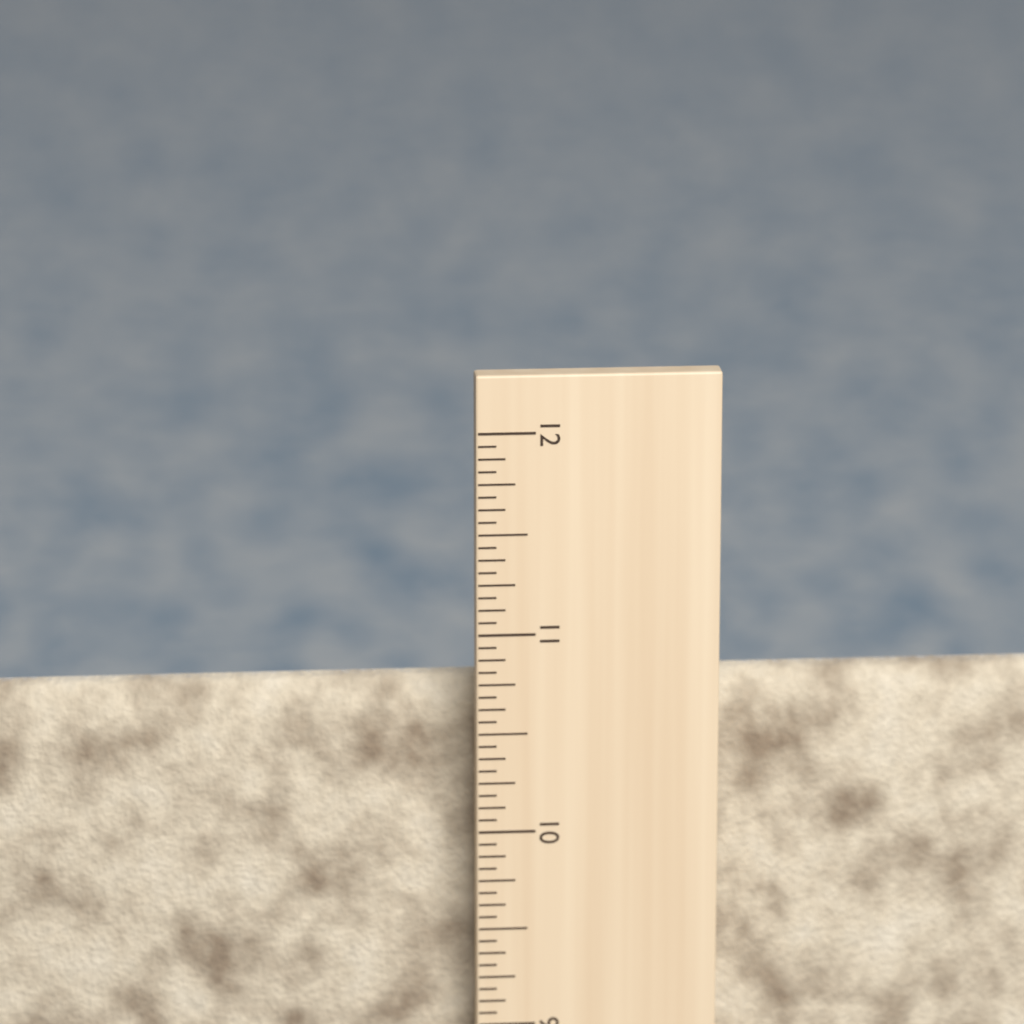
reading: 10.6875 in
